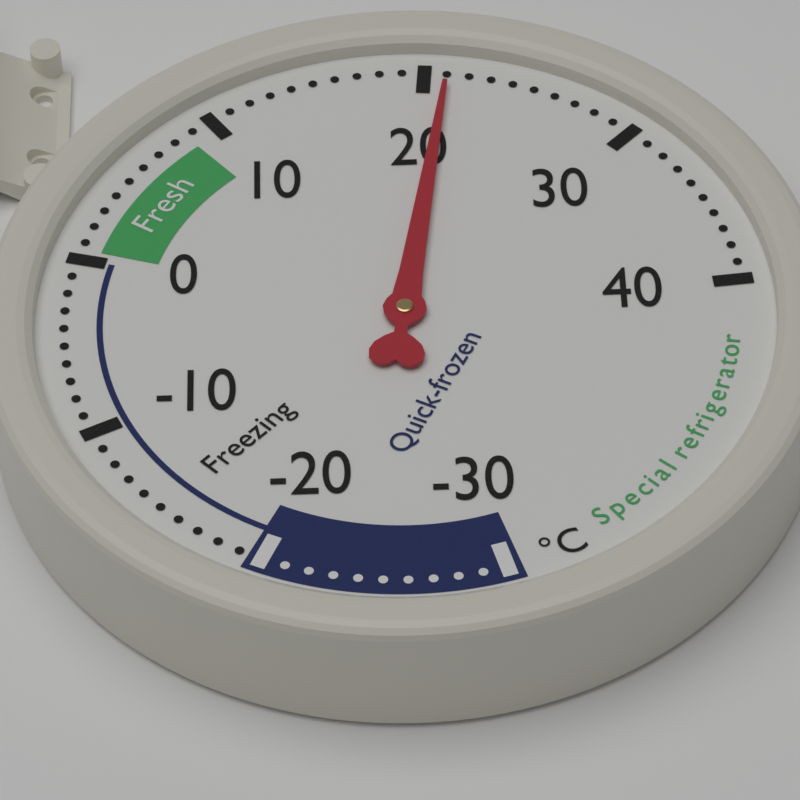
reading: 21 °C
